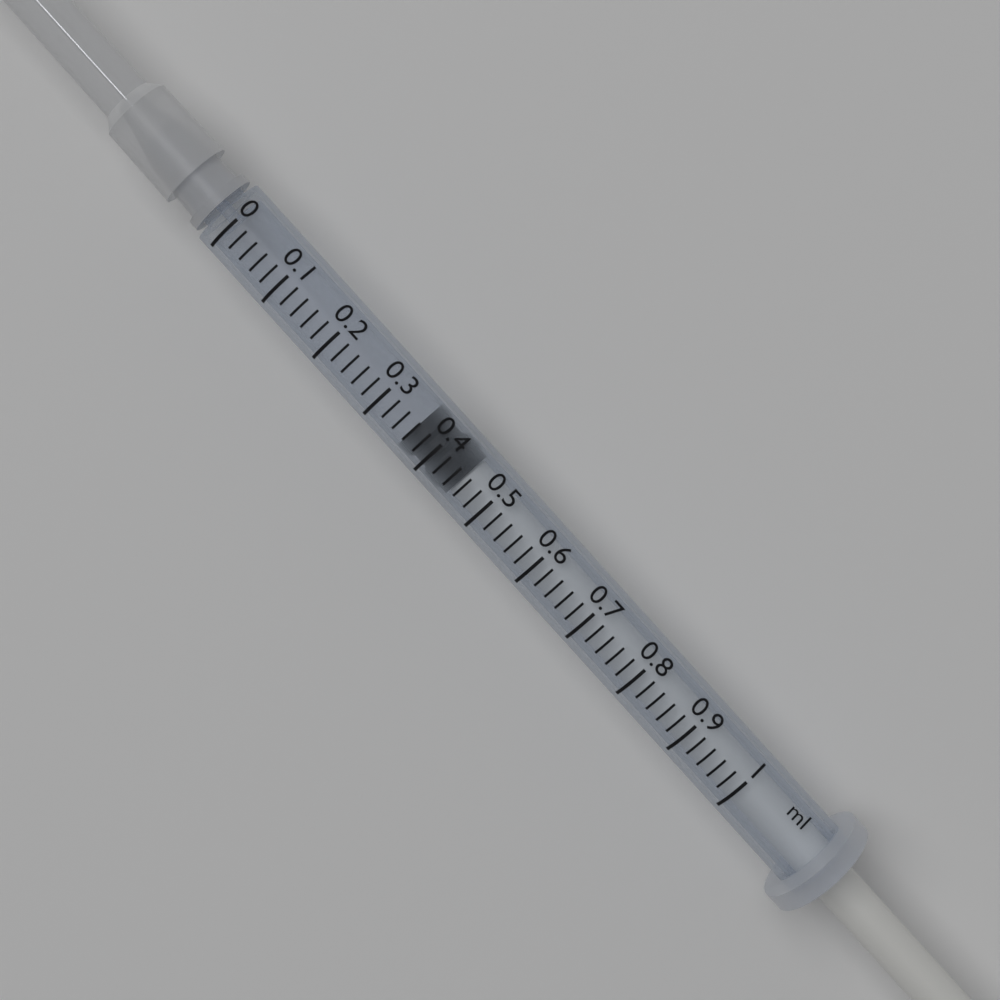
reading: 0.36 ml
